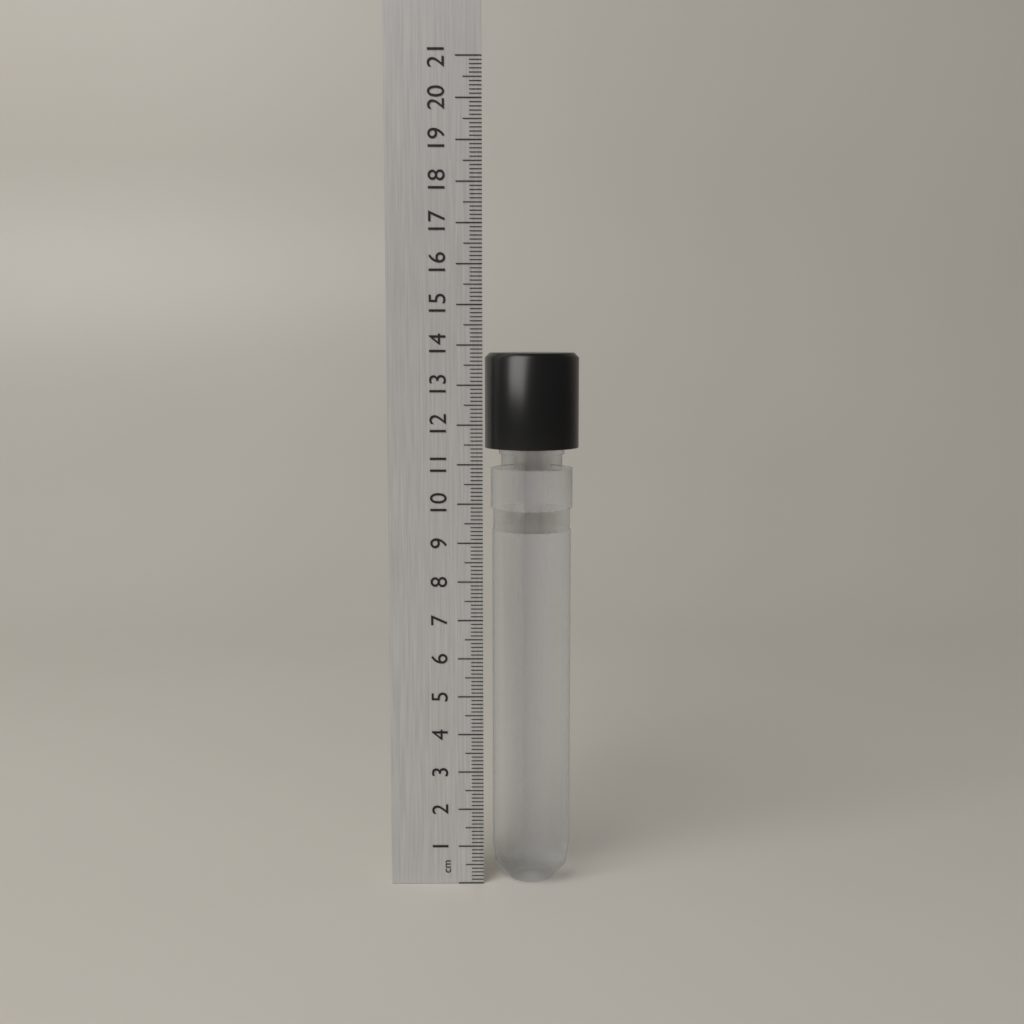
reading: 13.8 cm
